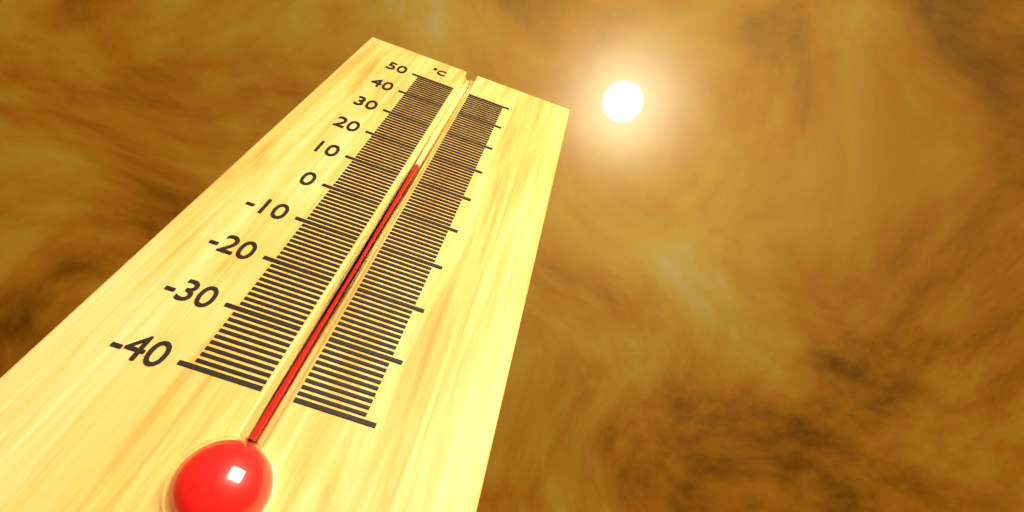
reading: 15 °C
